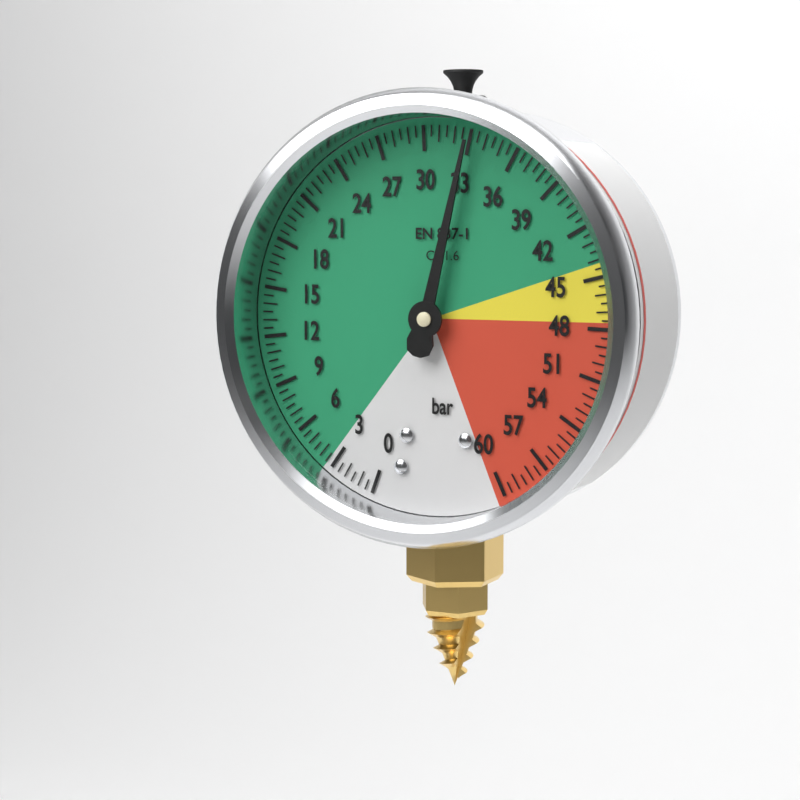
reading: 33.0 bar
